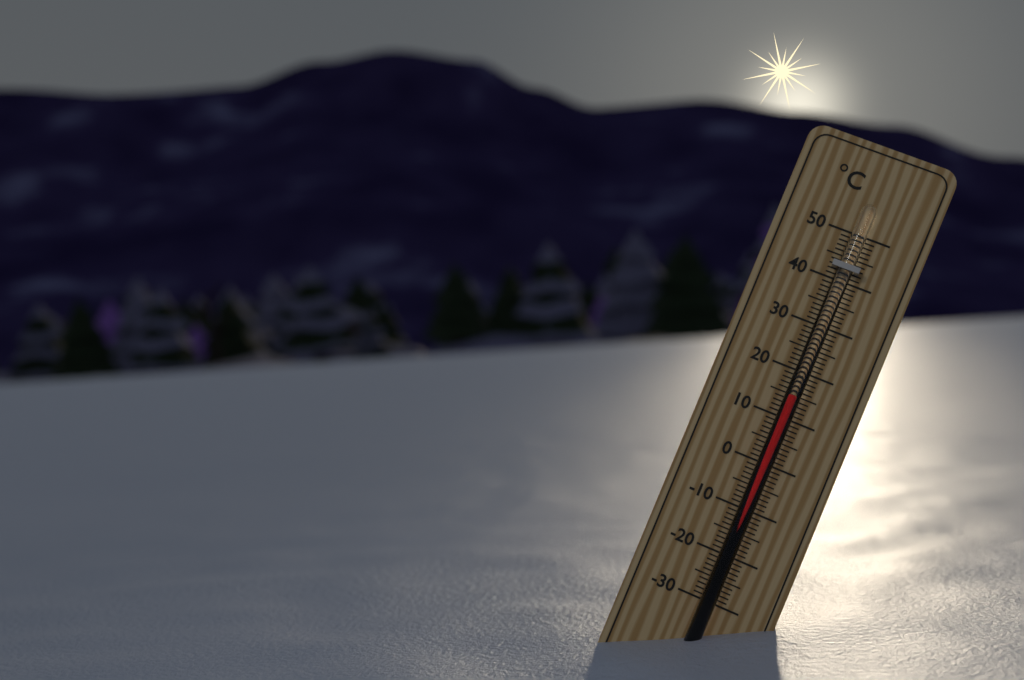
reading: 15 °C
